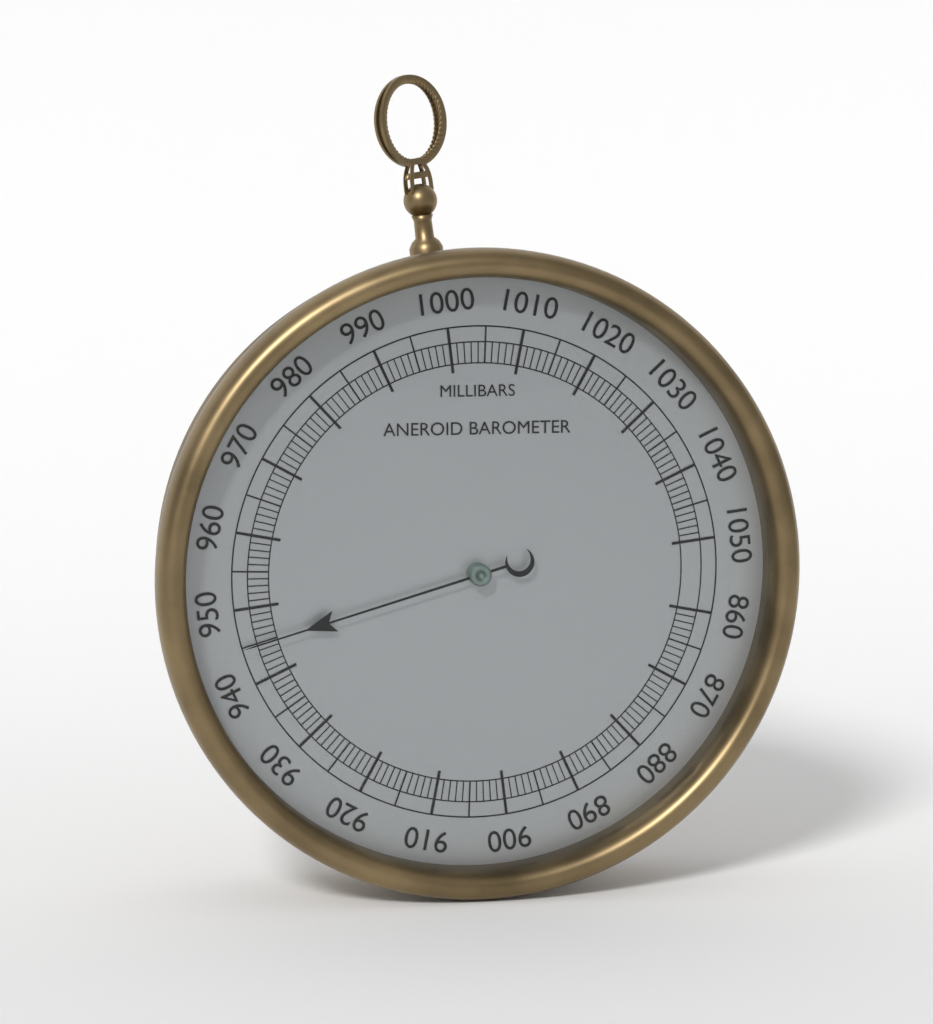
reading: 945 mbar
